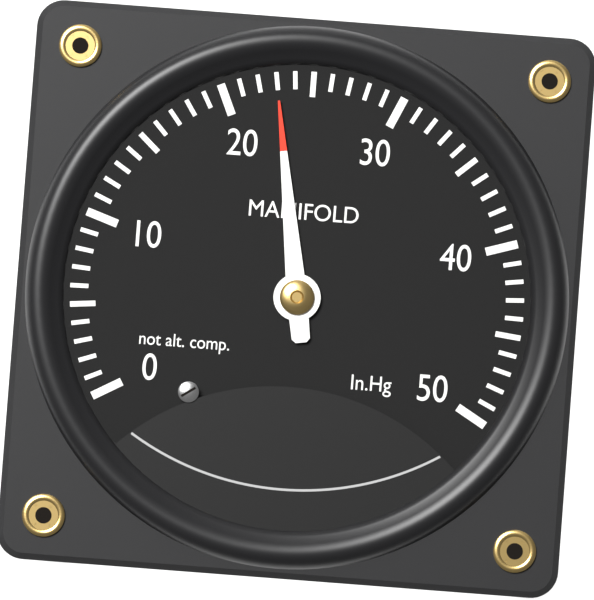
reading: 23 inHg
